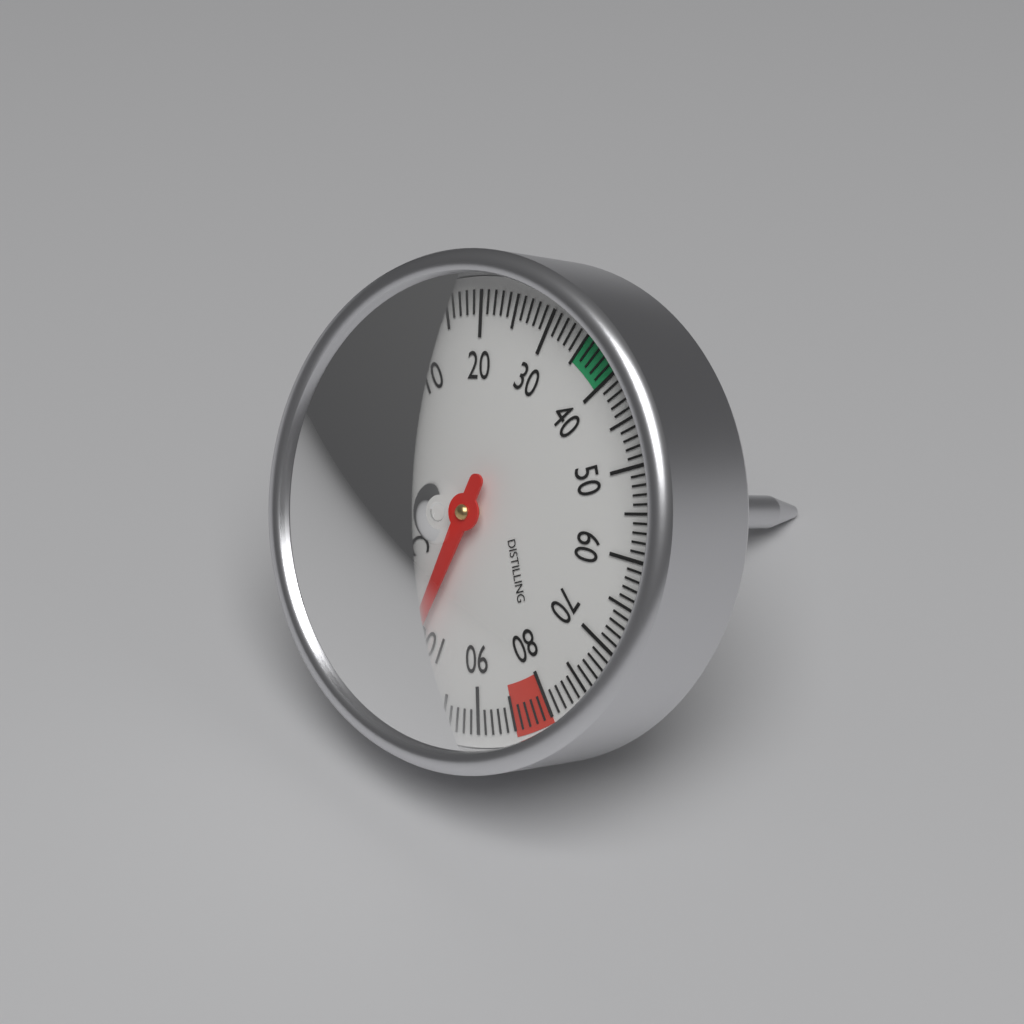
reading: 102 °C
